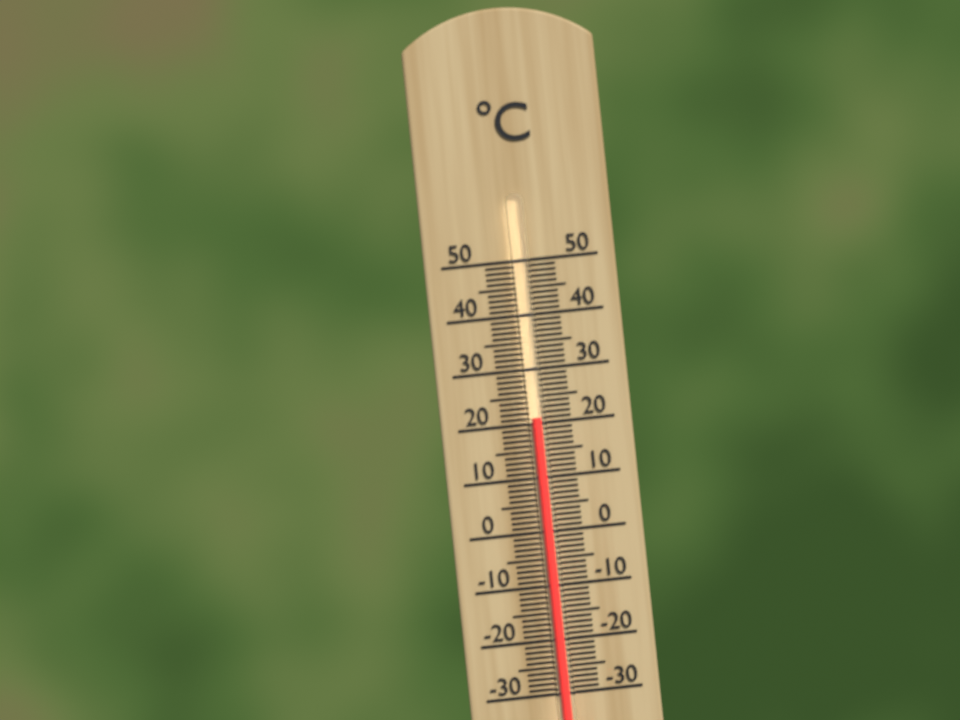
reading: 21 °C
